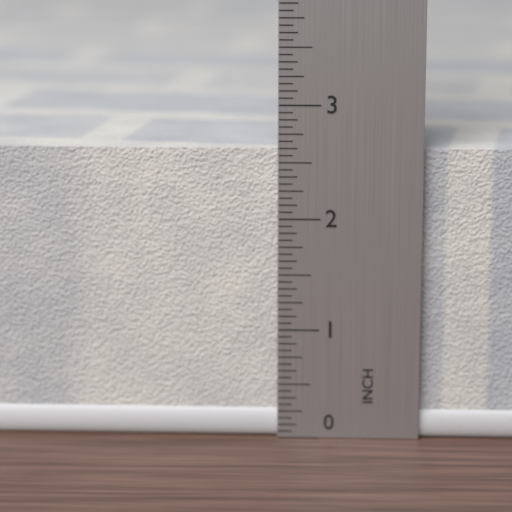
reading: 2.6250 in
